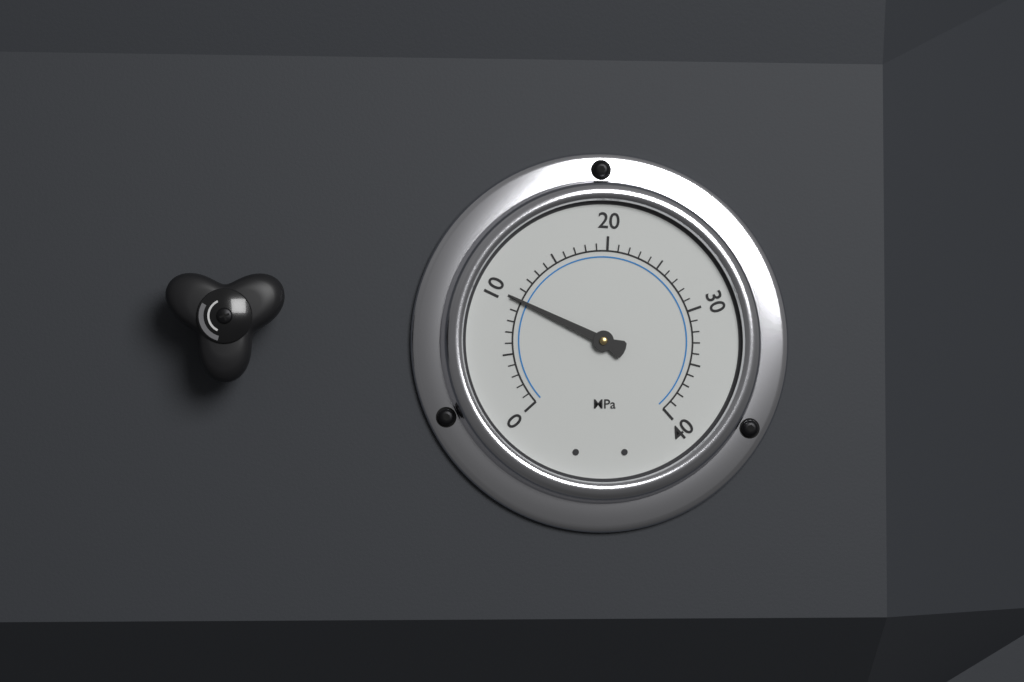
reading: 10 MPa
